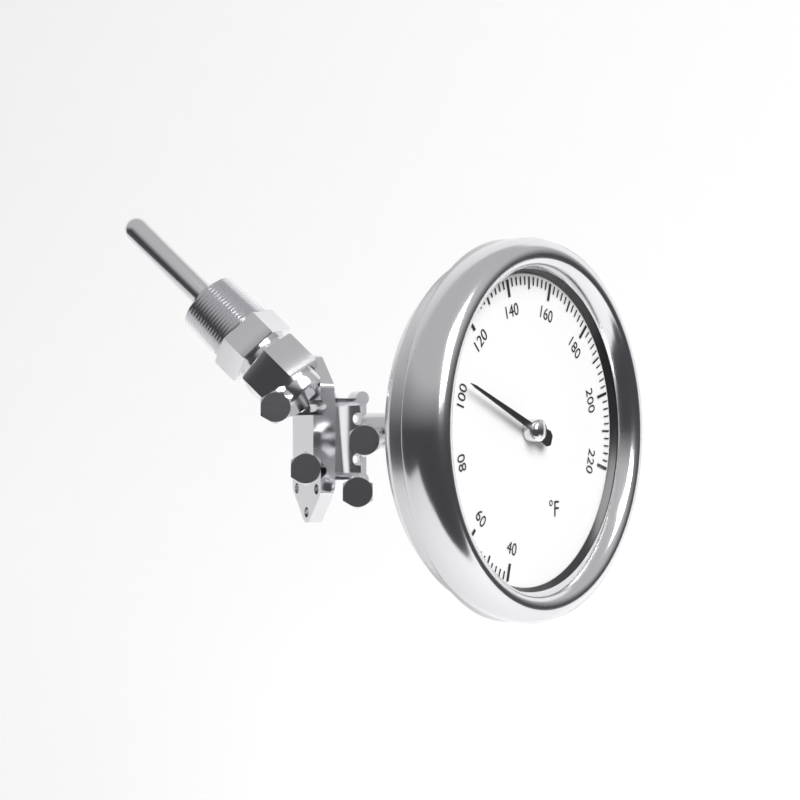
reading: 104 °F
